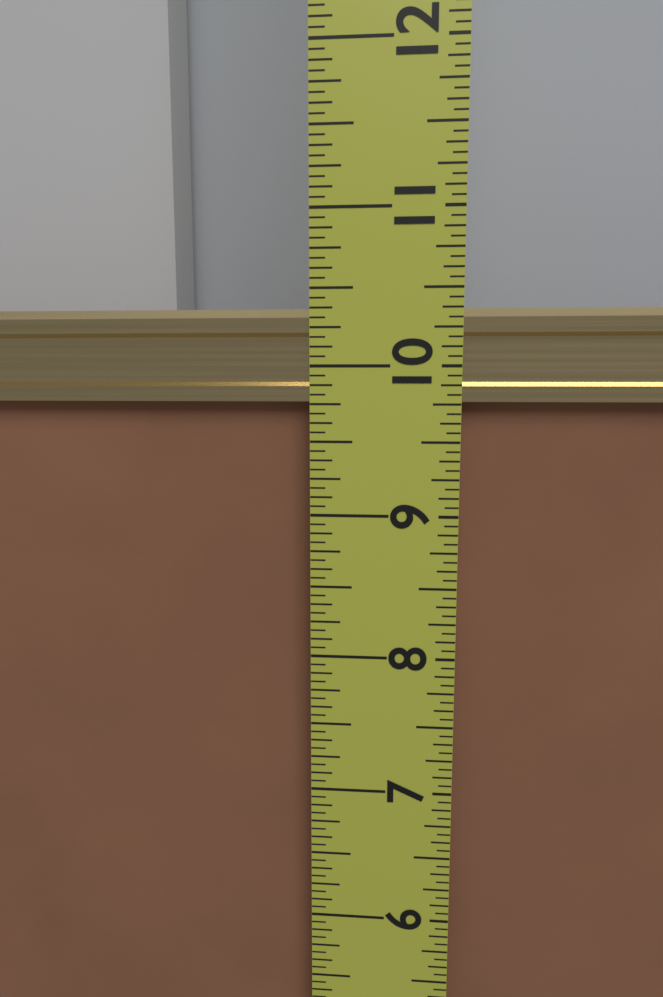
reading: 10.3750 in
